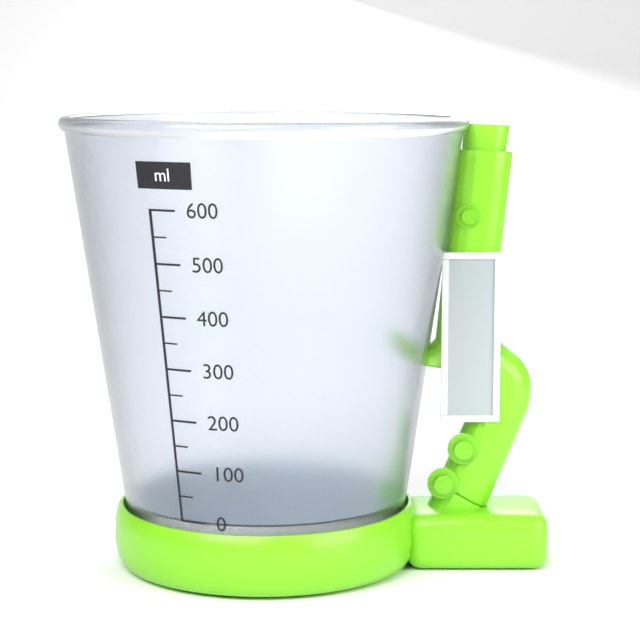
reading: 0 ml
